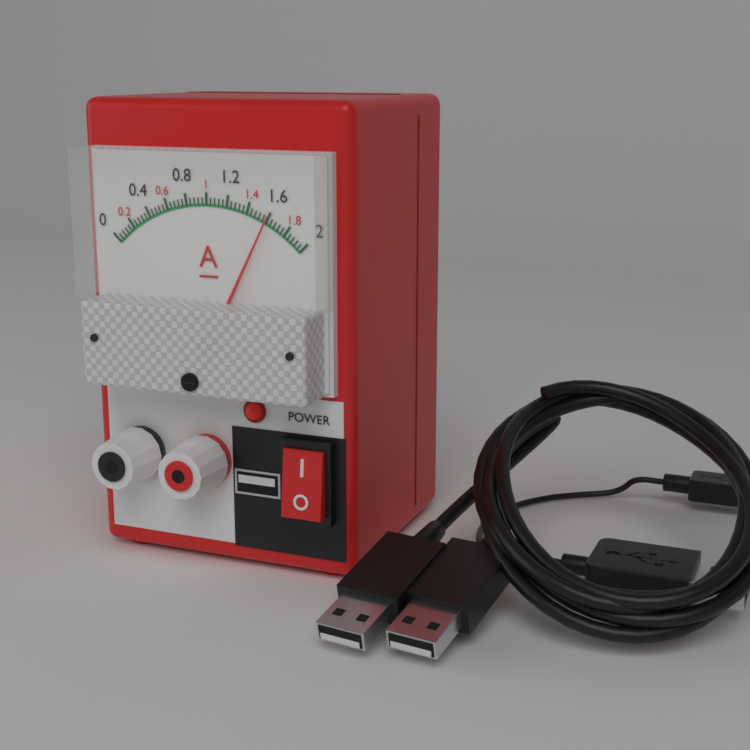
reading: 1.60 A
